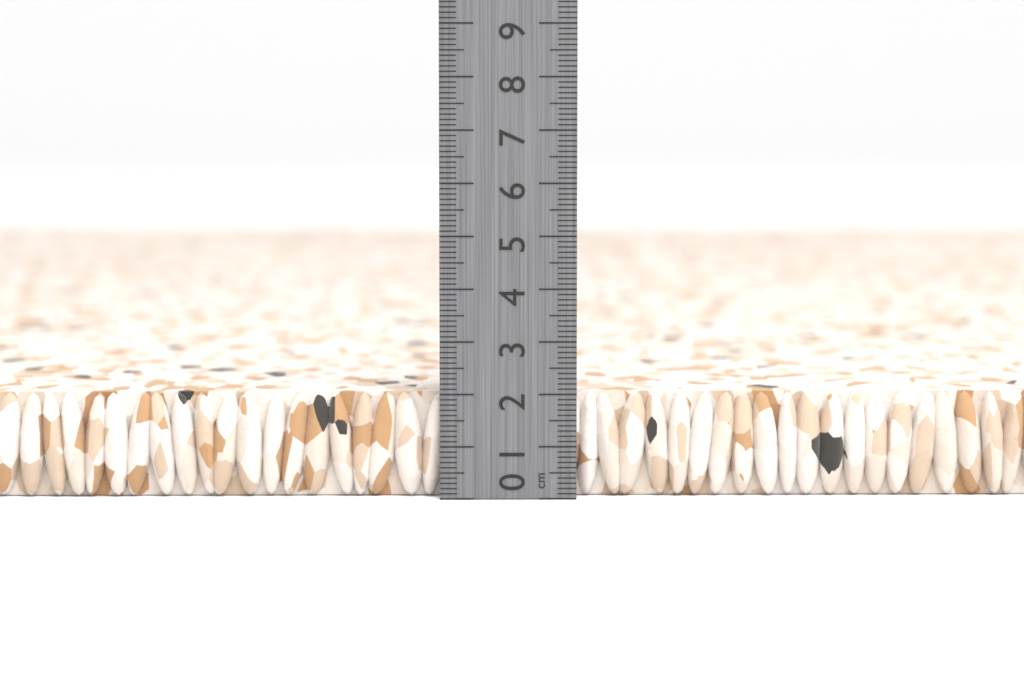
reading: 2.0 cm
